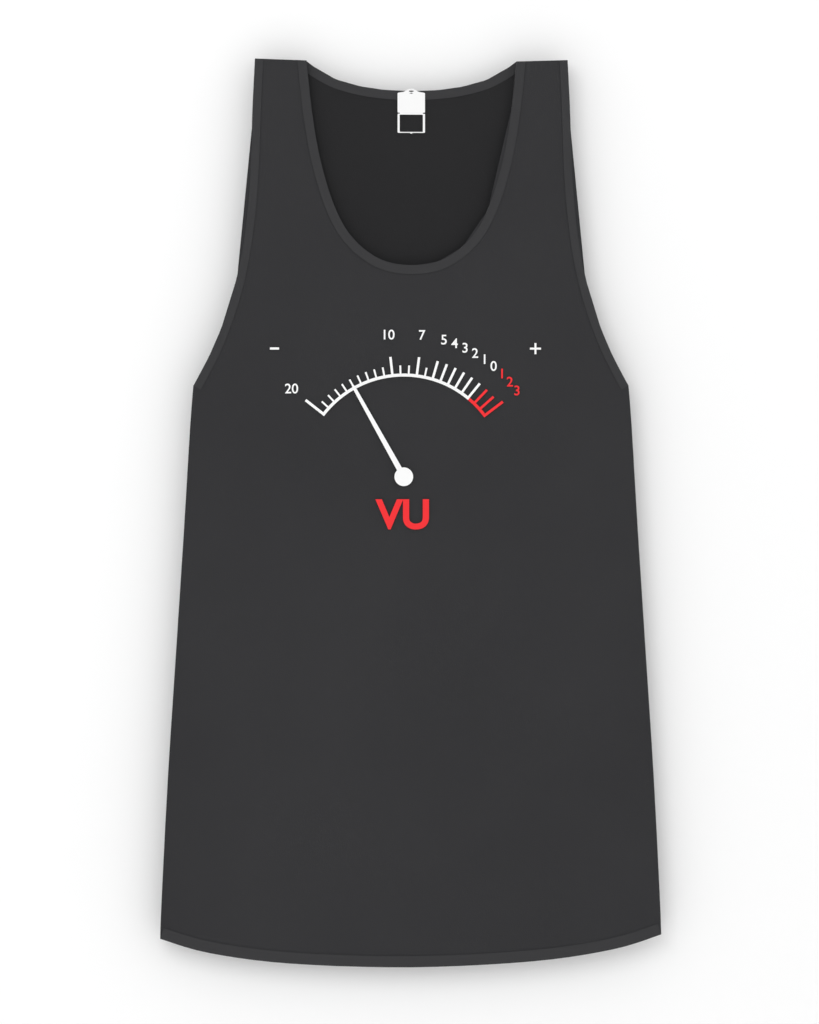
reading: -15 VU
